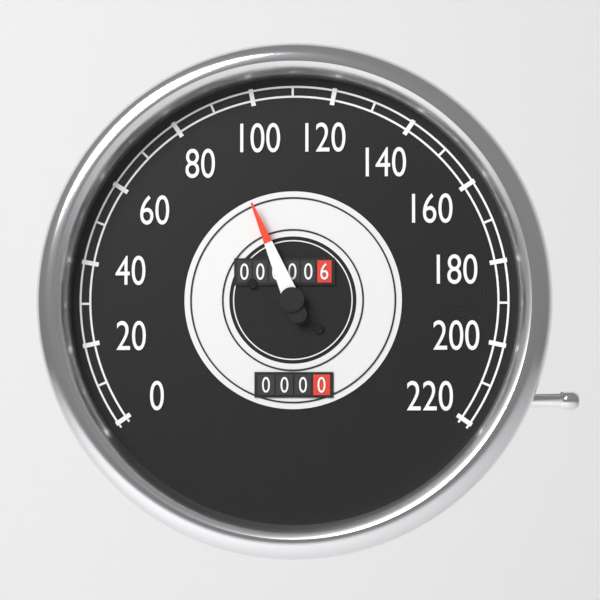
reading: 90 (no unit)
